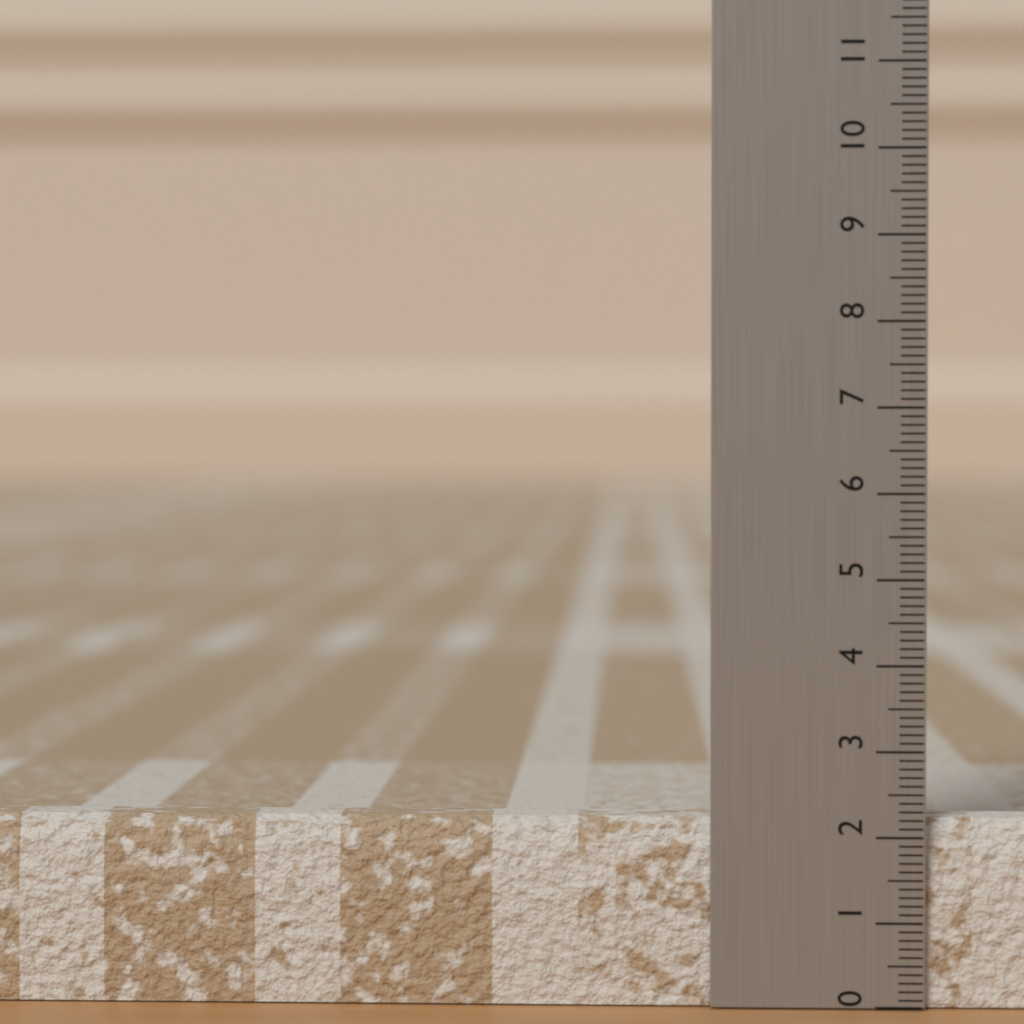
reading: 2.2 (no unit)
